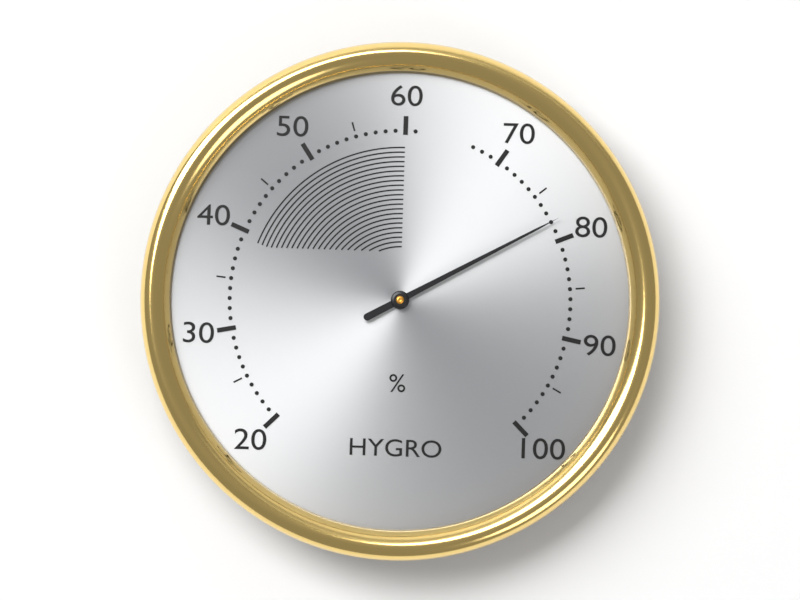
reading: 78 %
